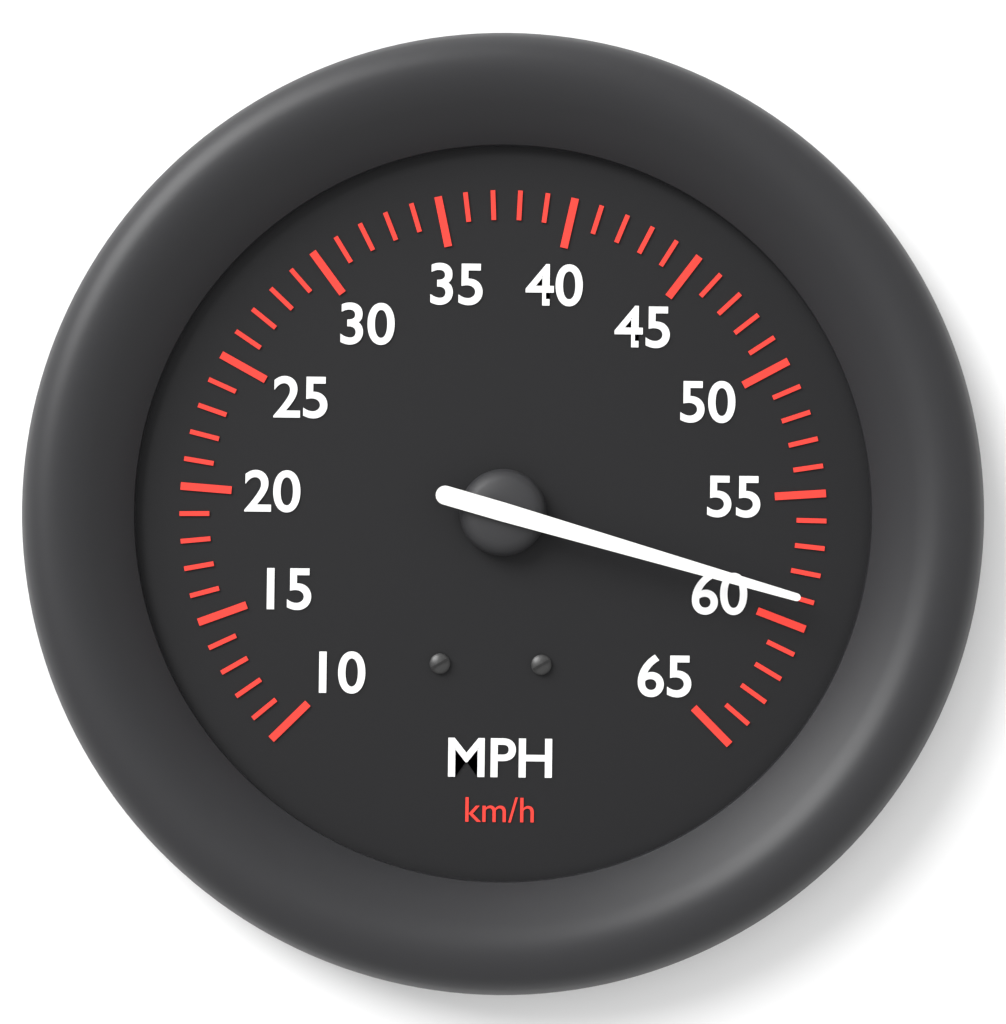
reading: 59 mph
